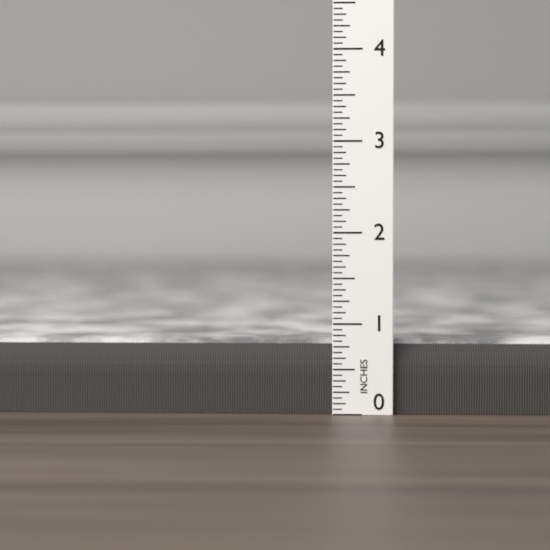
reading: 0.8125 in
